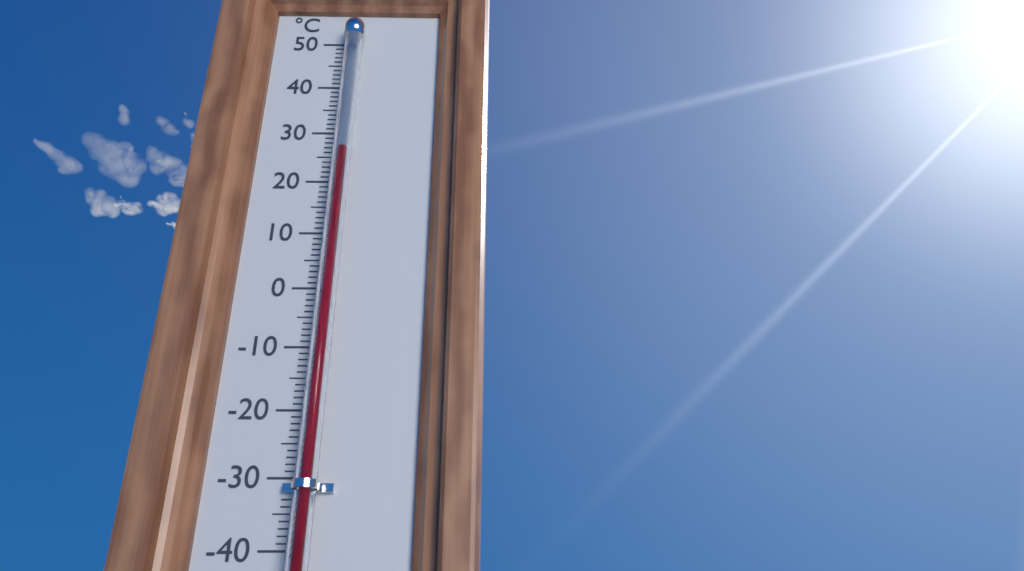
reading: 25 °C
